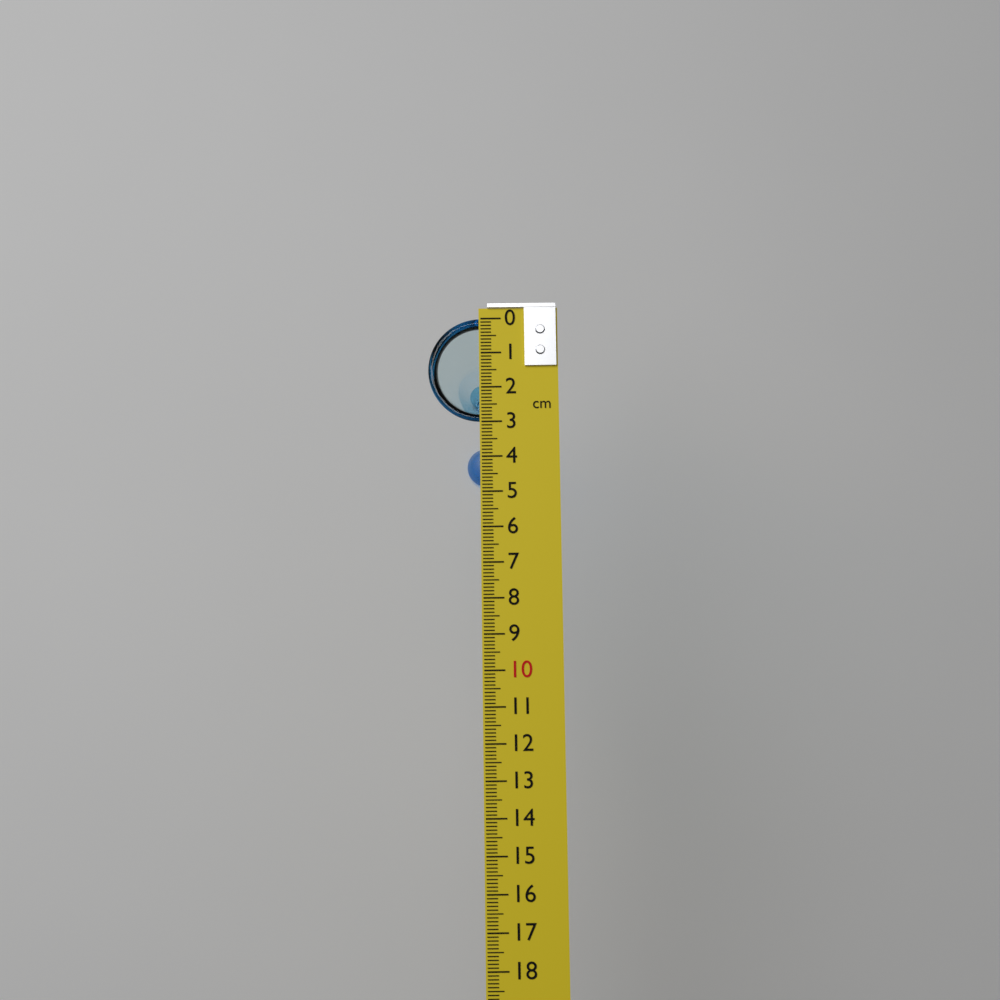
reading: 3.0 cm
